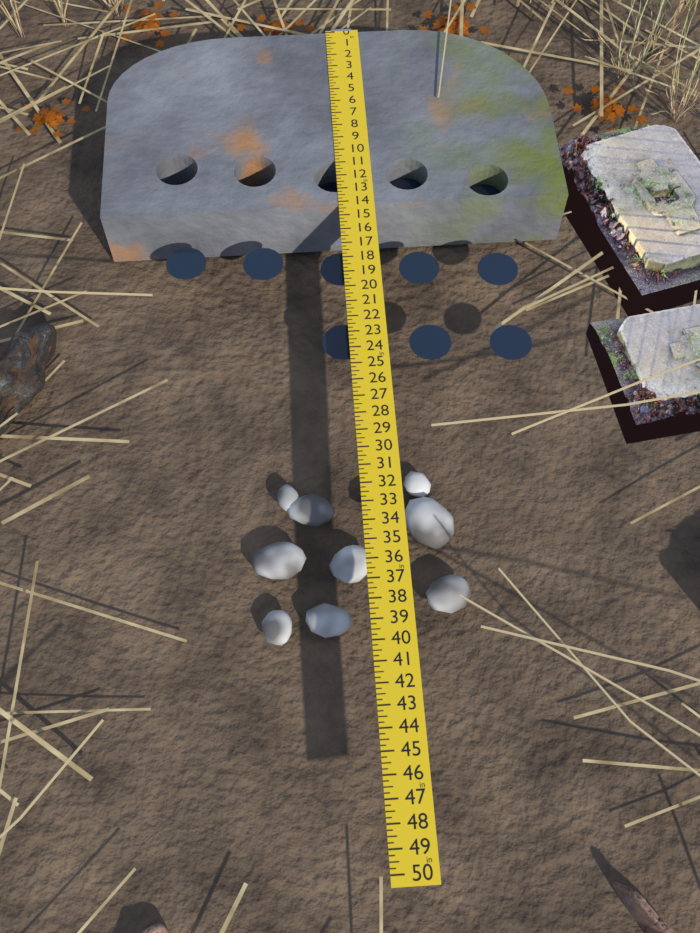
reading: 14.25 in
